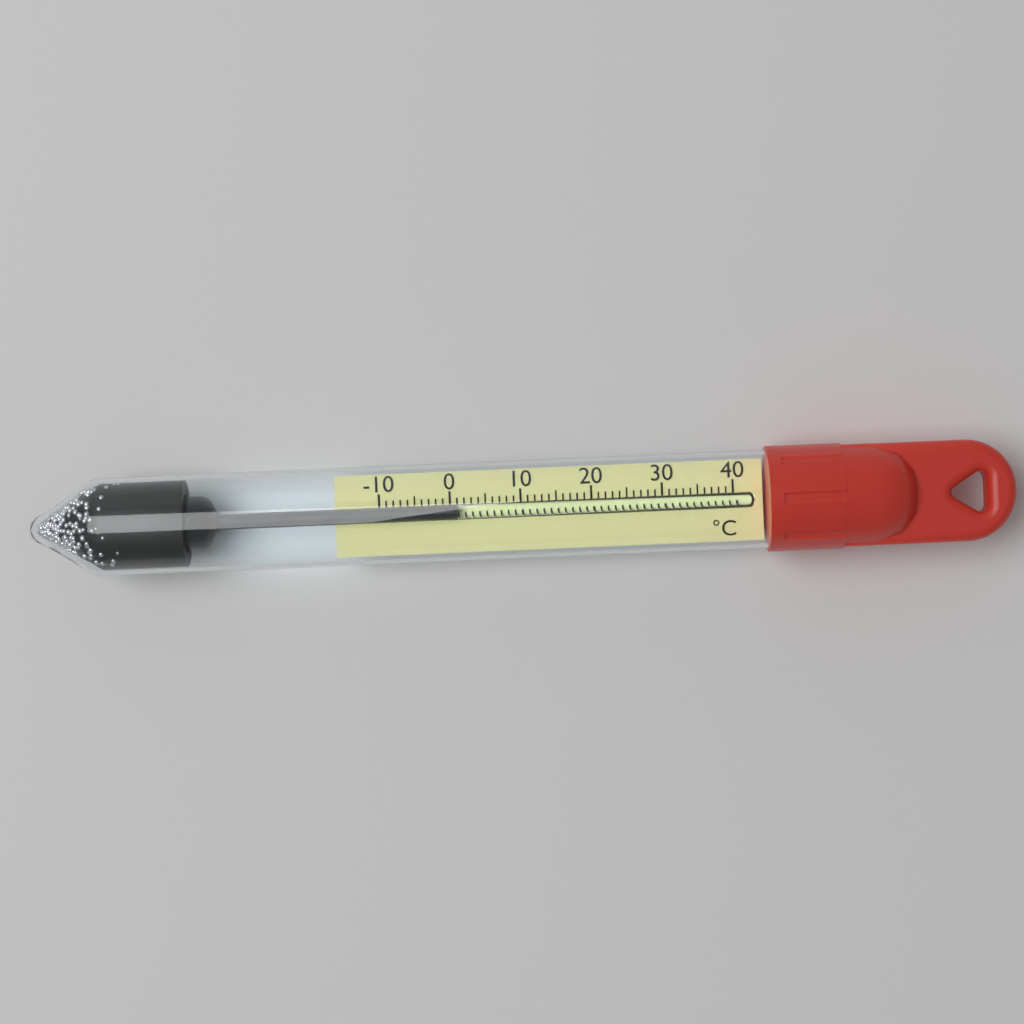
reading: 1 °C
